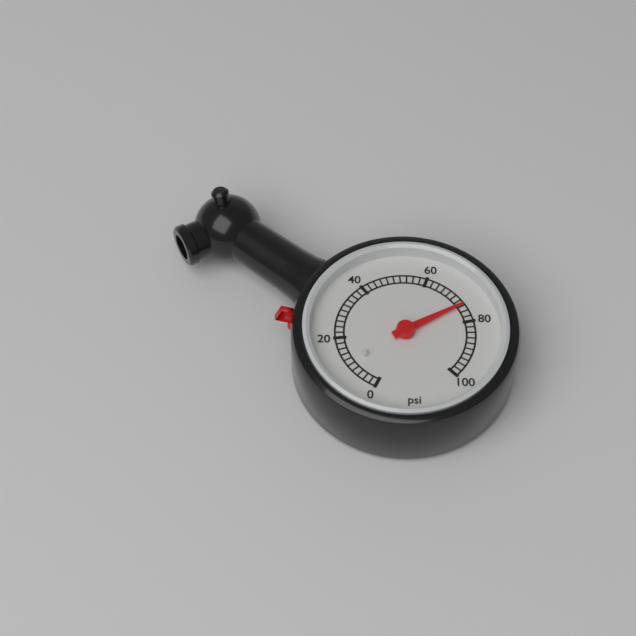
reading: 74 psi
